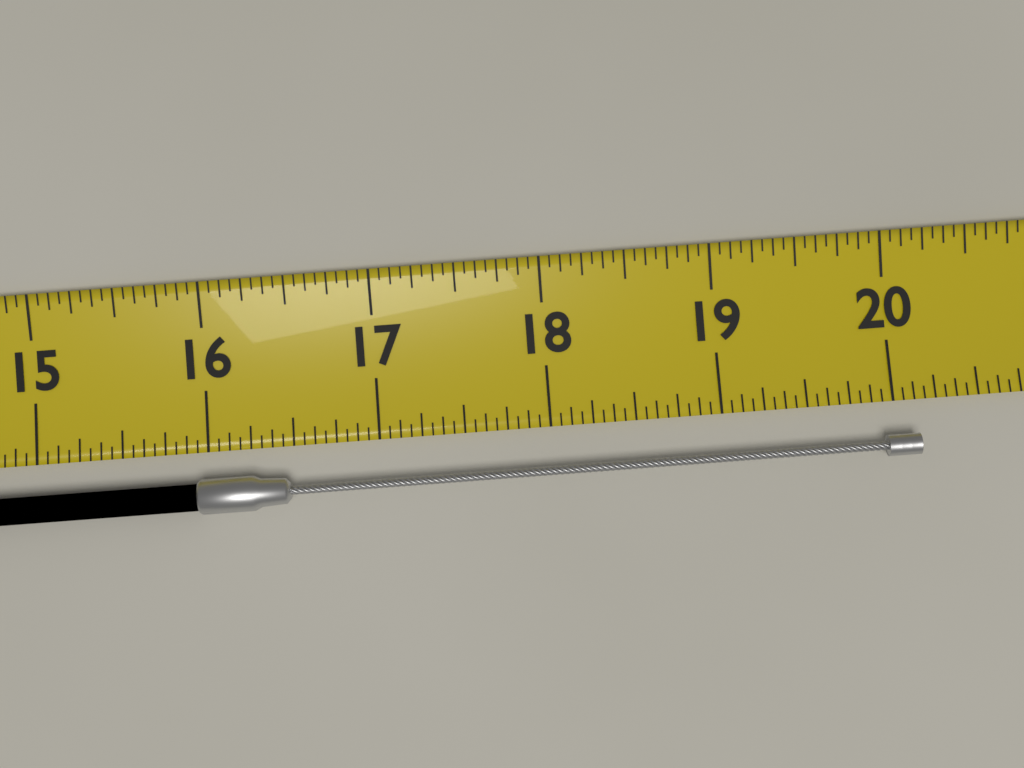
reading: 20.1250 (no unit)
